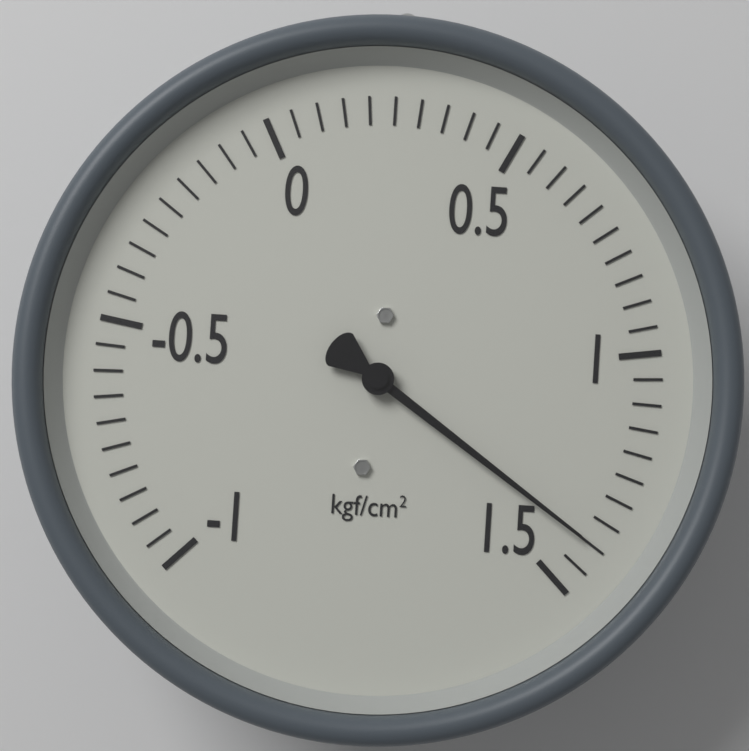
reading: 1.40 kgf/cm²
